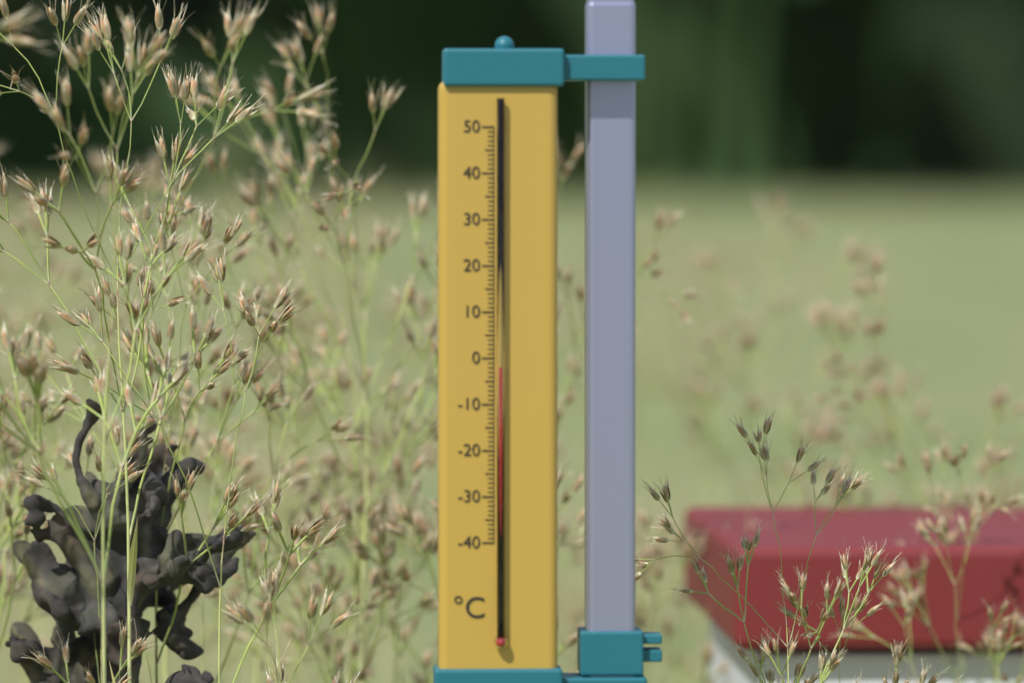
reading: -2 °C
